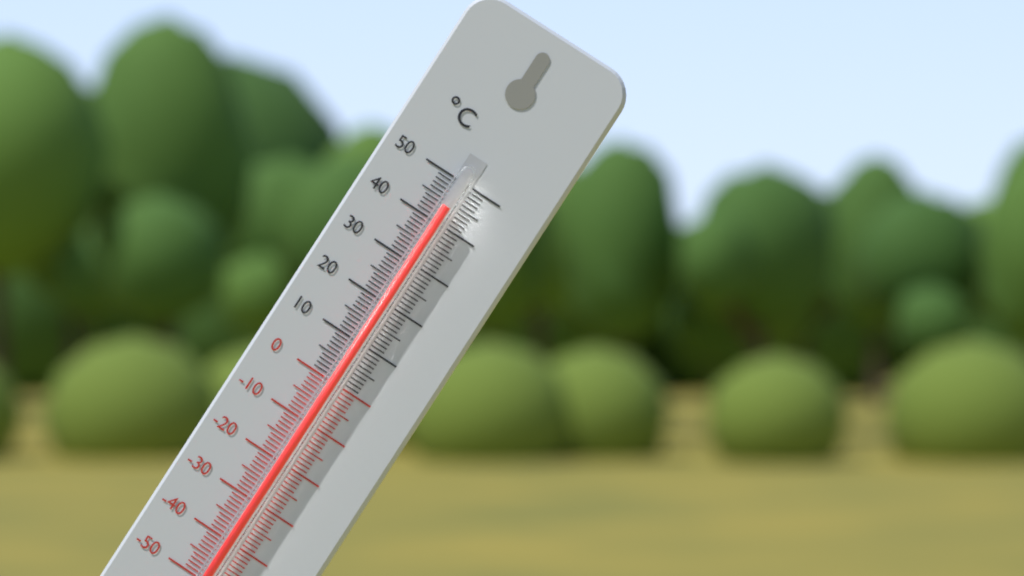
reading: 44 °C
